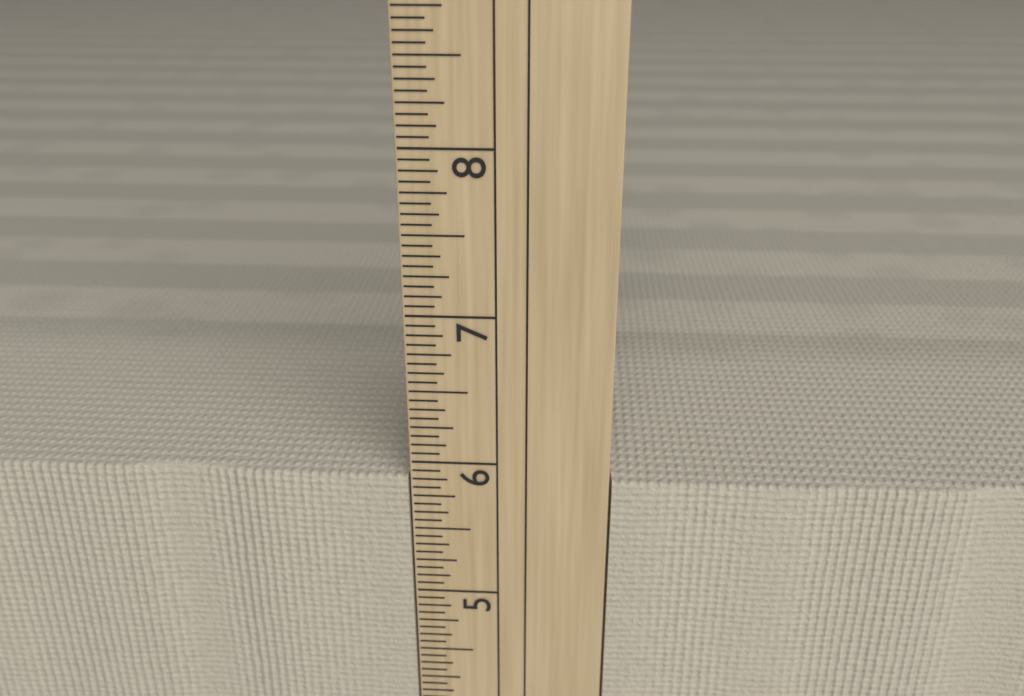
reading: 5.8750 in
